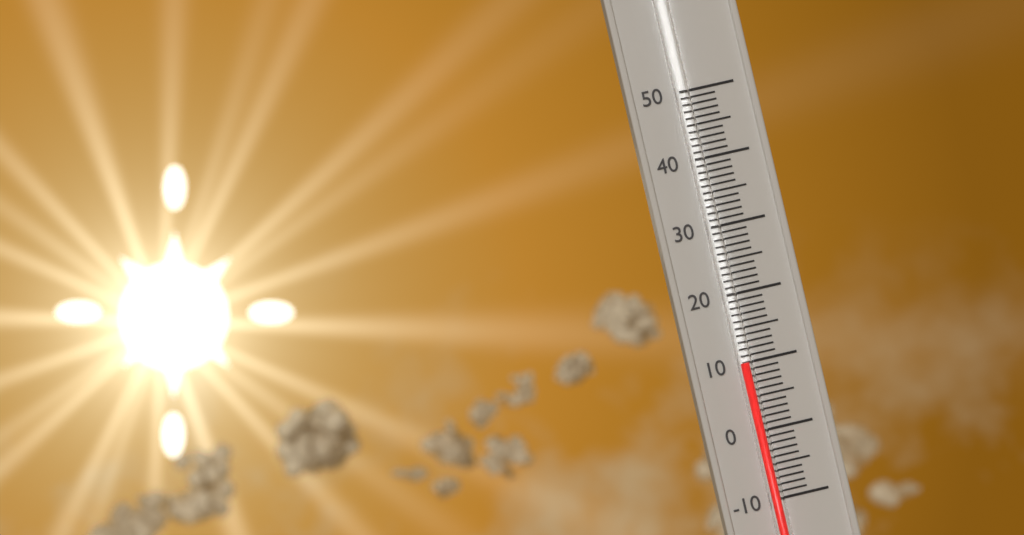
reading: 10 (no unit)
